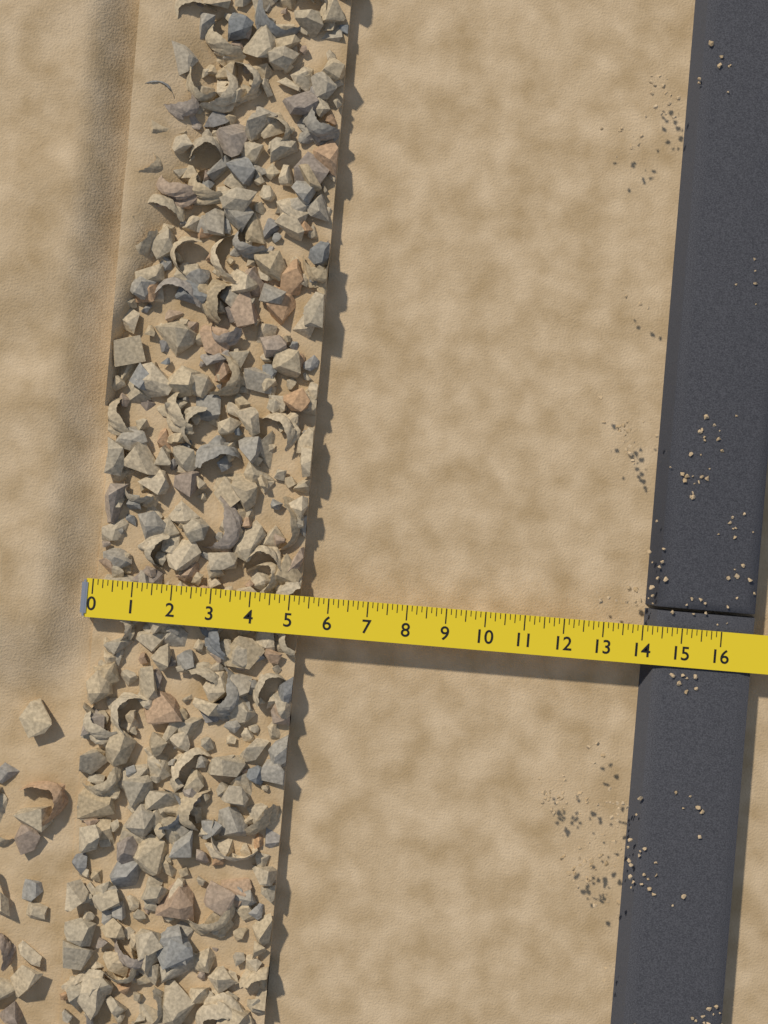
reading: 5.250 (no unit)
